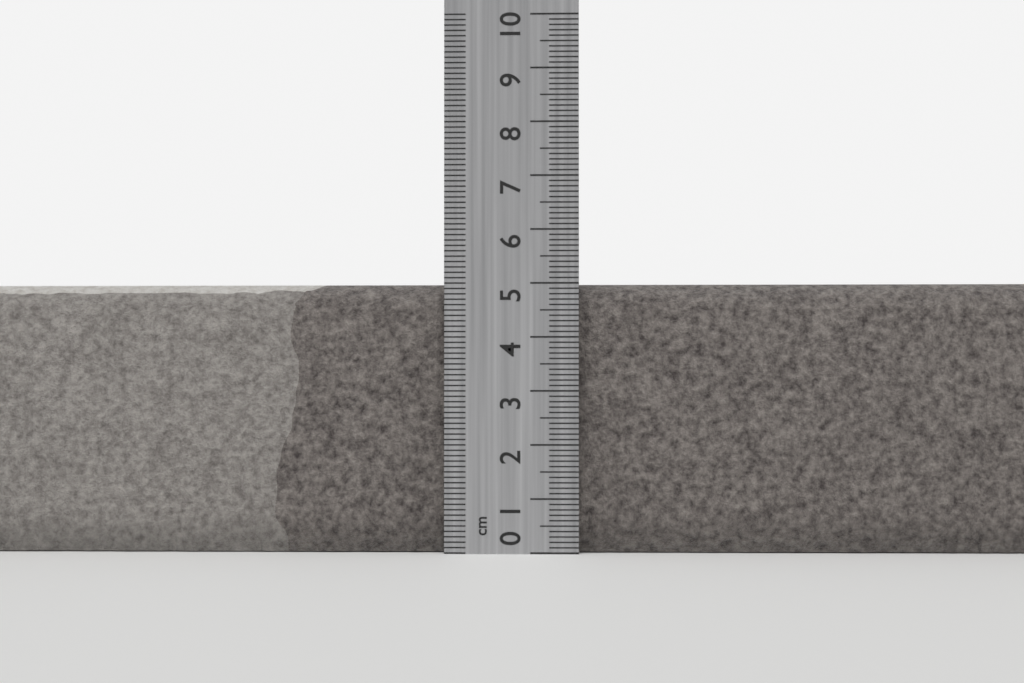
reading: 5.0 cm
